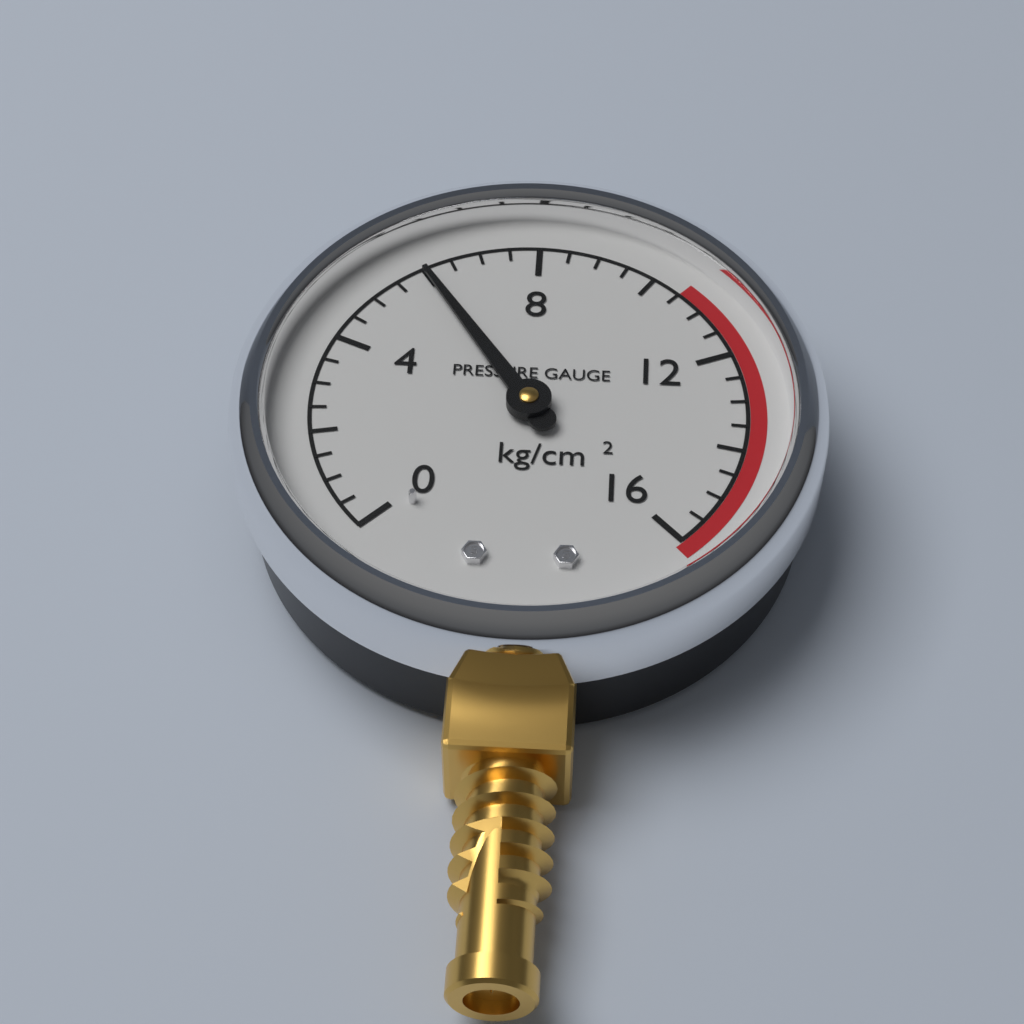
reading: 6.0 kg/cm²
